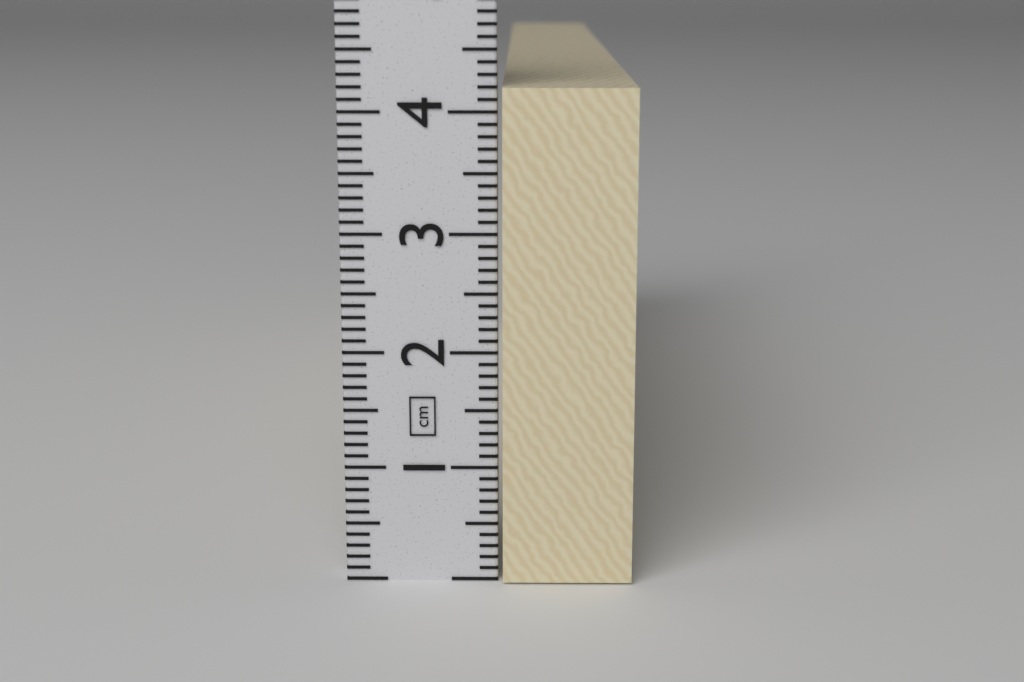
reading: 4.2 cm
